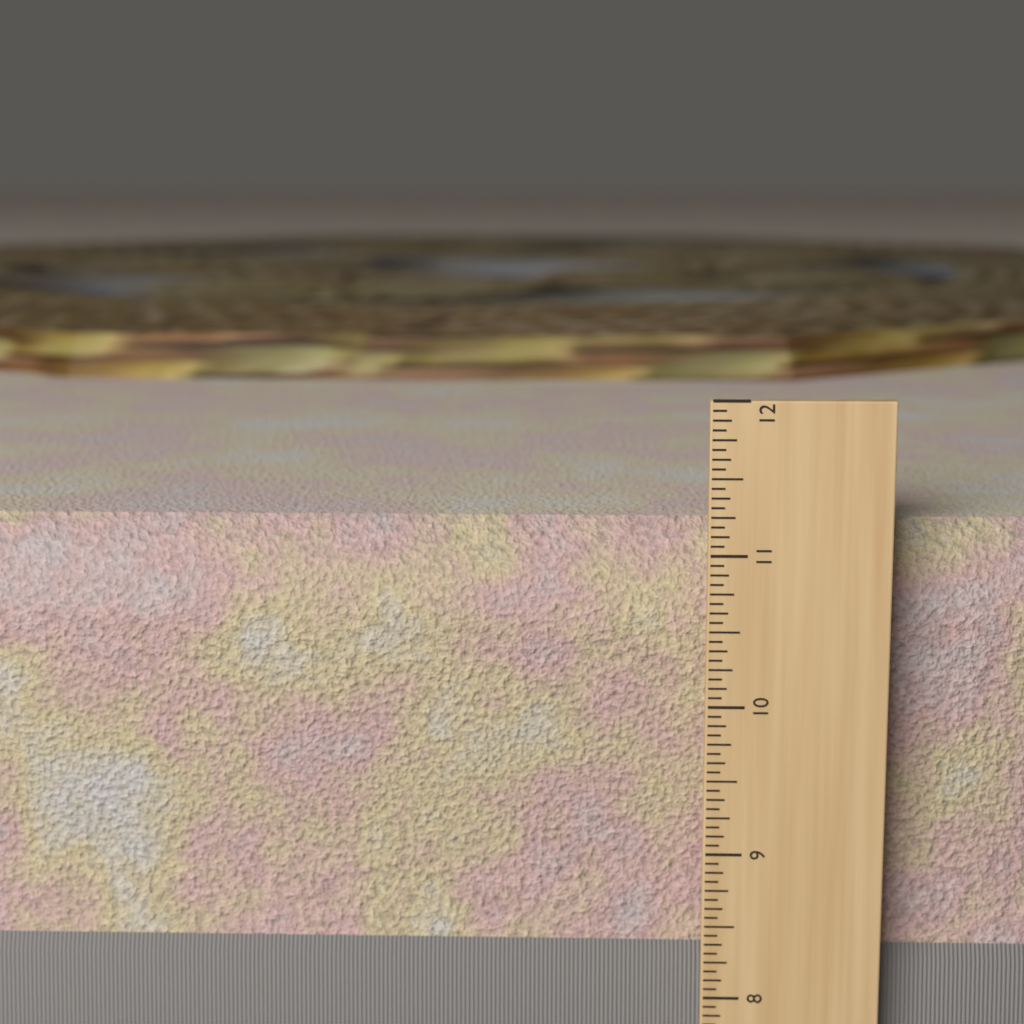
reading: 11.1875 in
